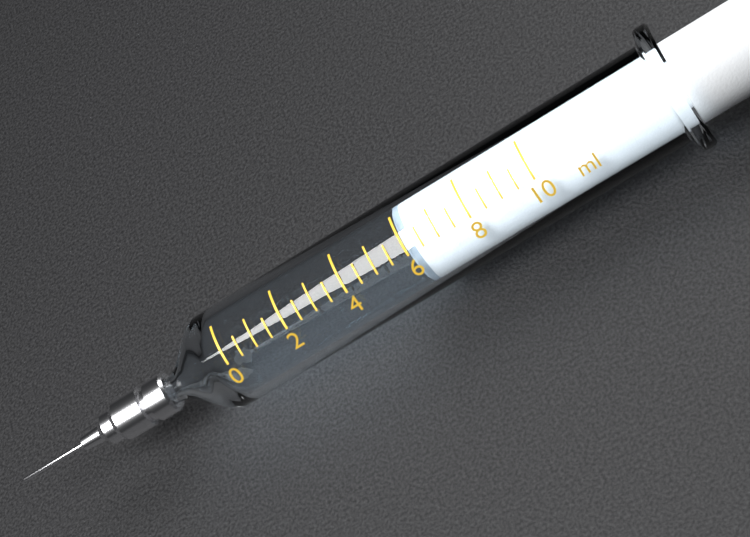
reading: 6.0 ml
